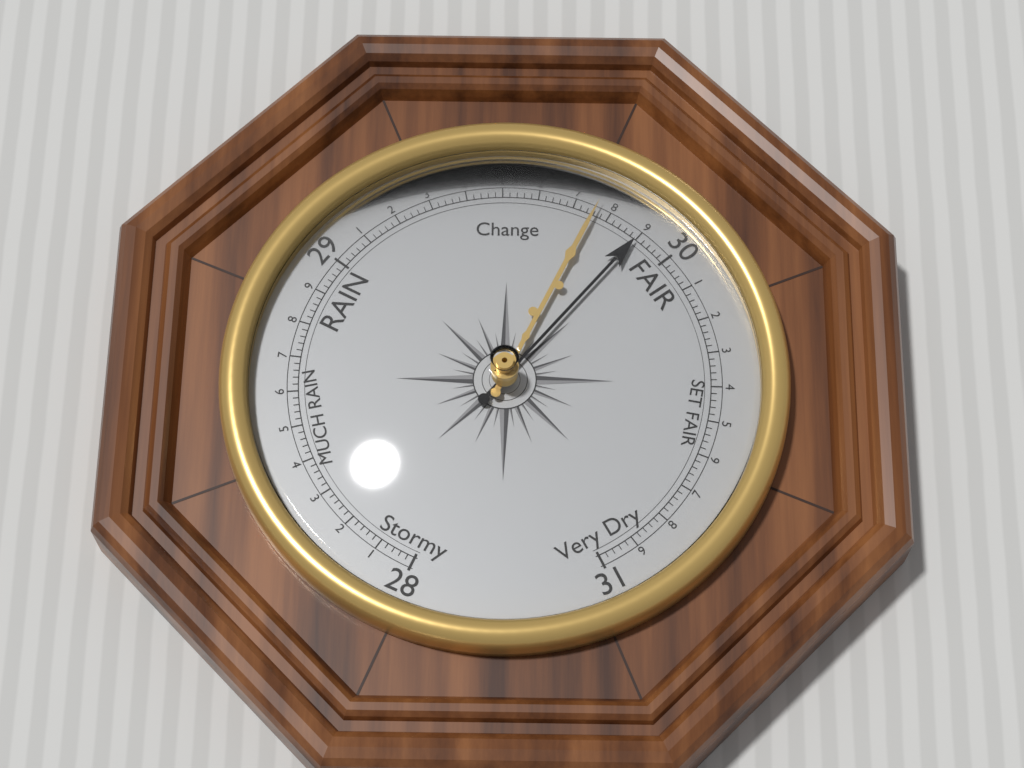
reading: 29.90 (no unit)
